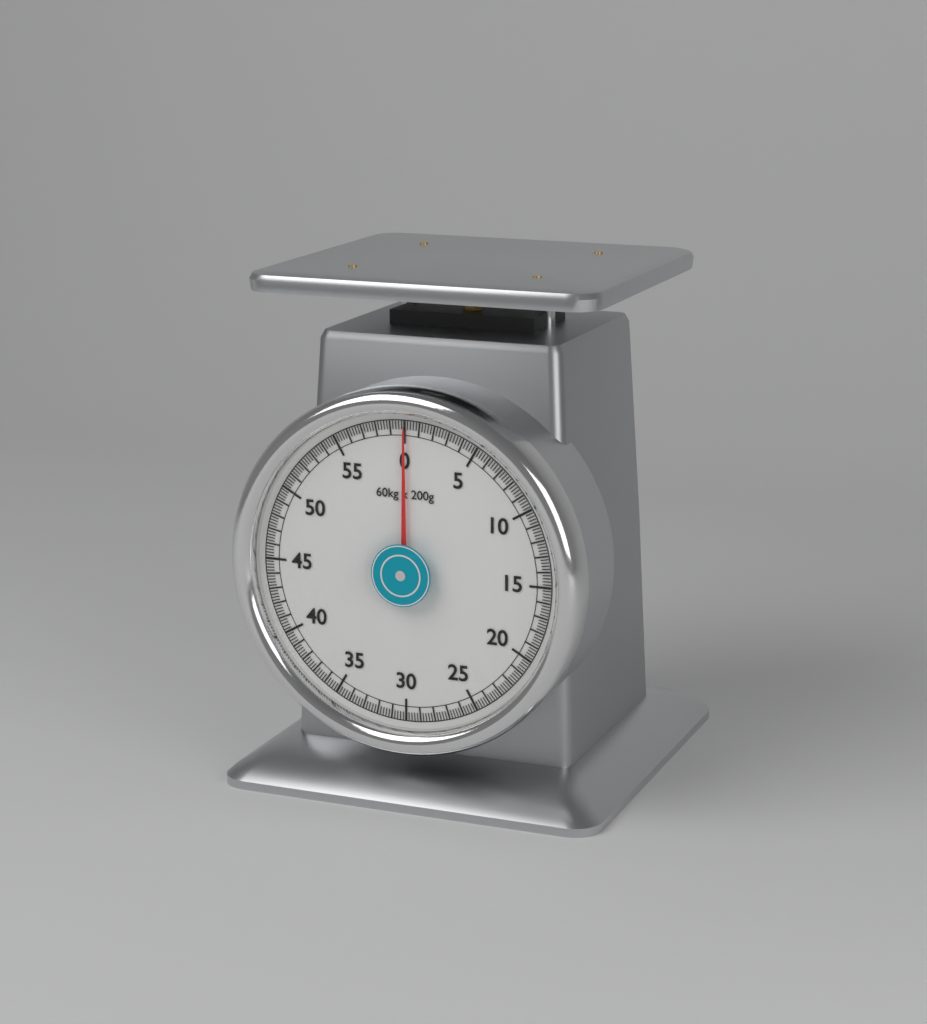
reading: 0.0 kg
